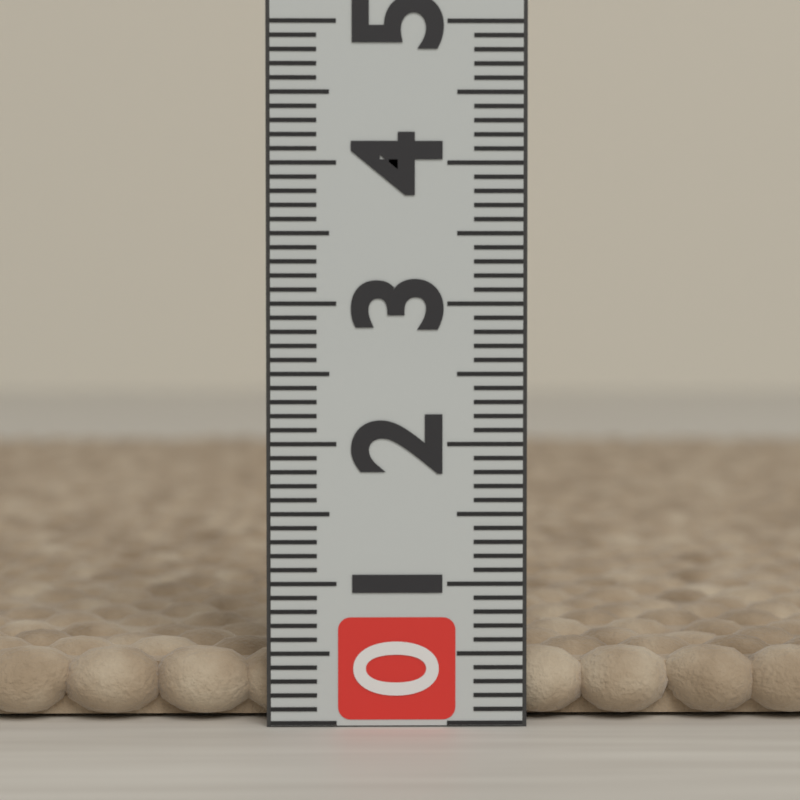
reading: 0.5 (no unit)
